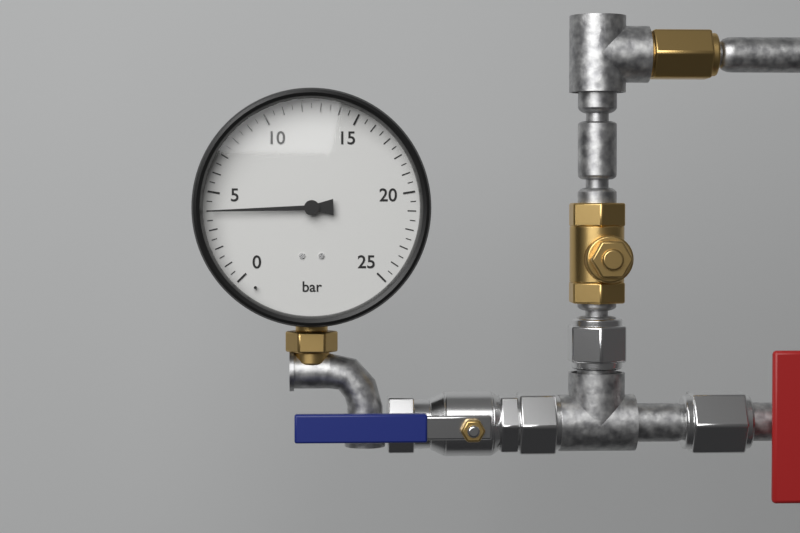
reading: 4.0 bar
